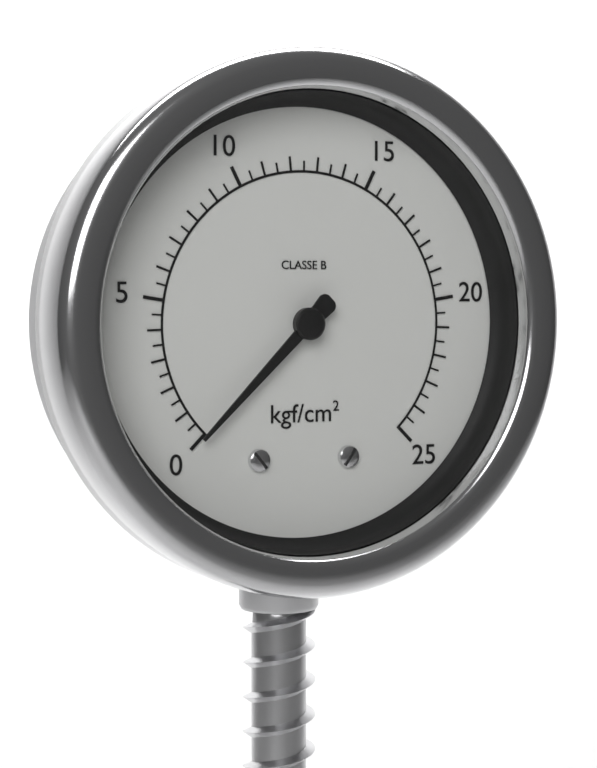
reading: 0.0 kgf/cm²
